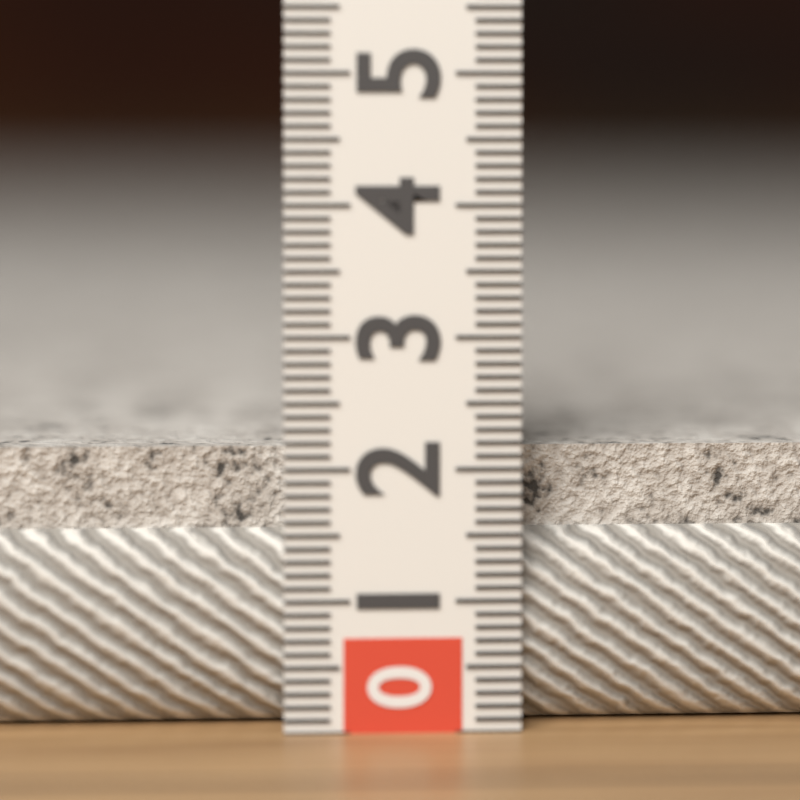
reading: 2.2 (no unit)
